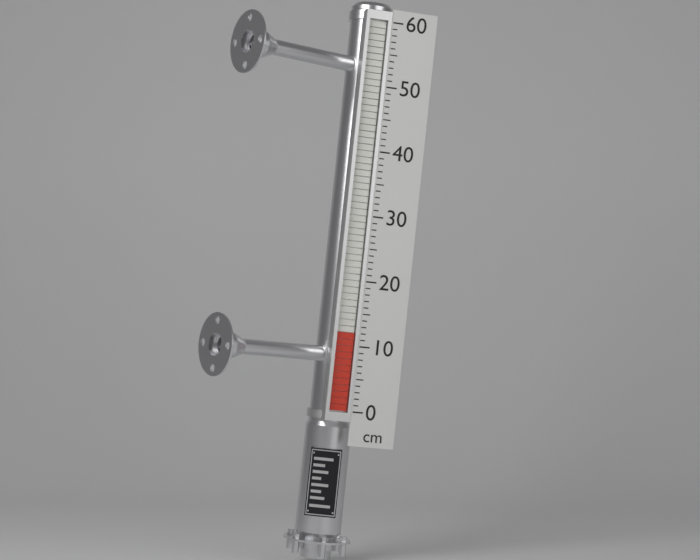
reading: 12 cm
